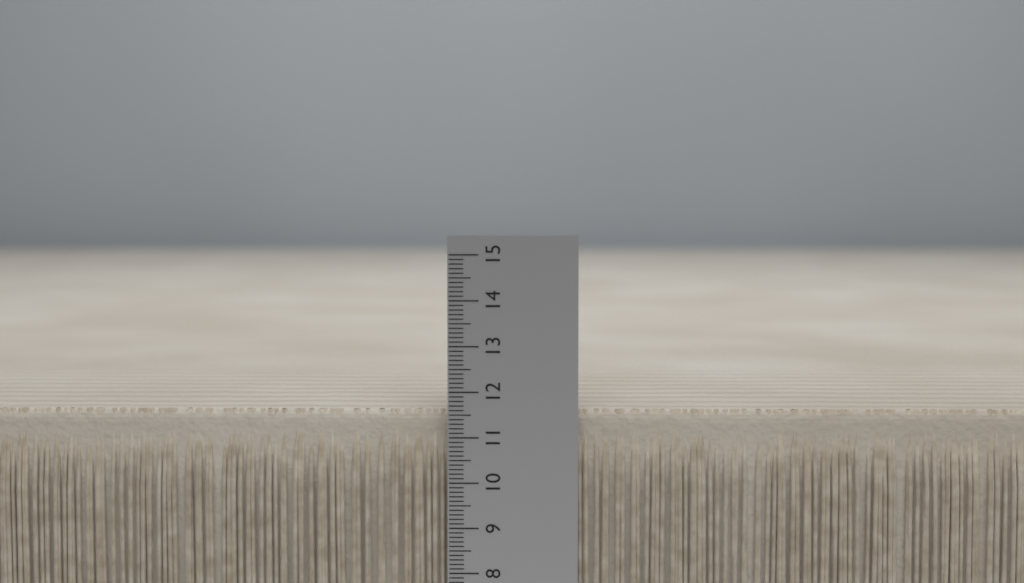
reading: 11.6 (no unit)
